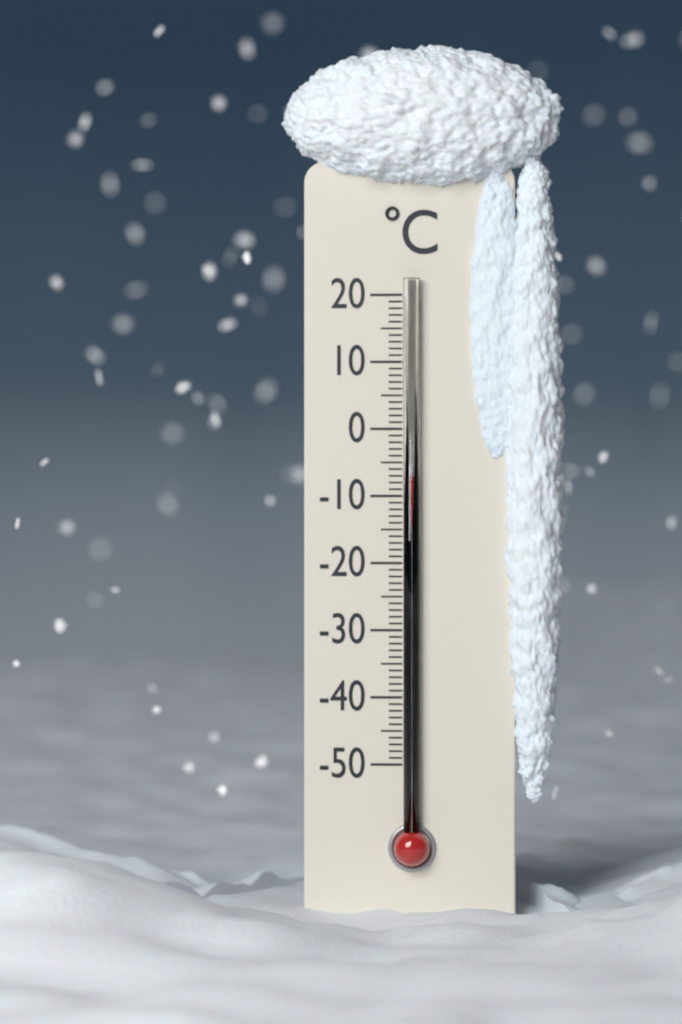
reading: -7 °C
